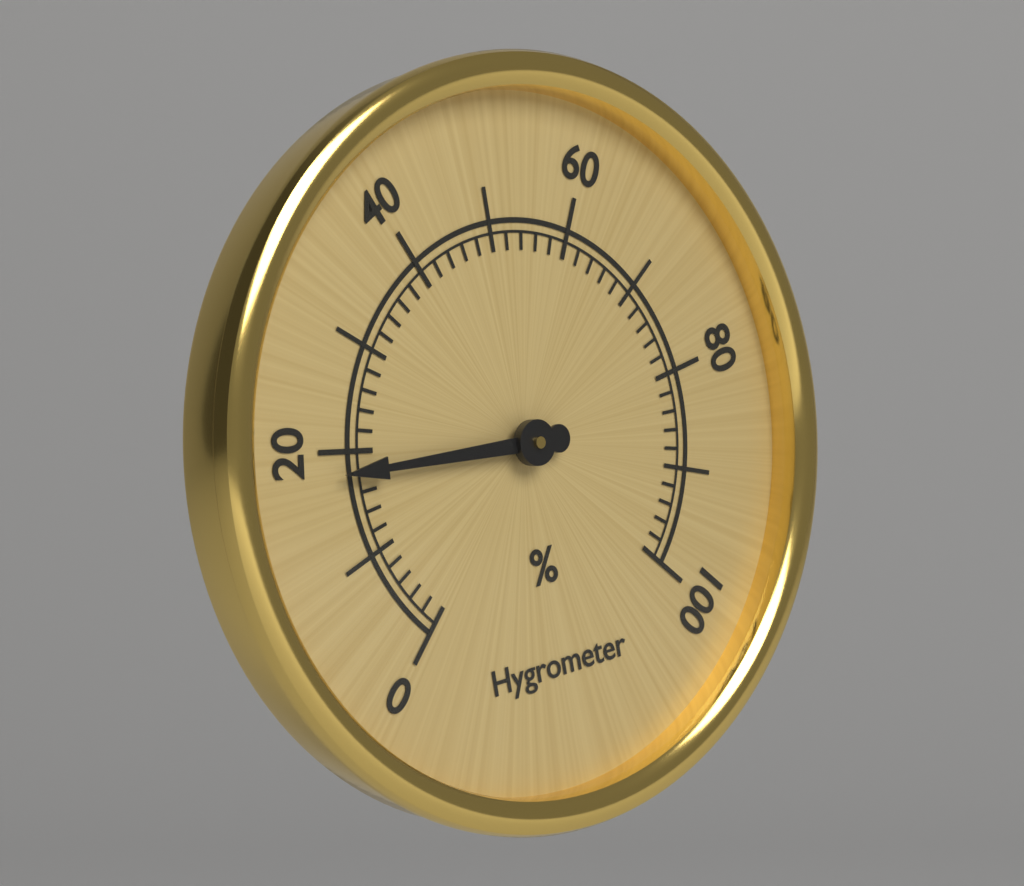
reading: 18 %
